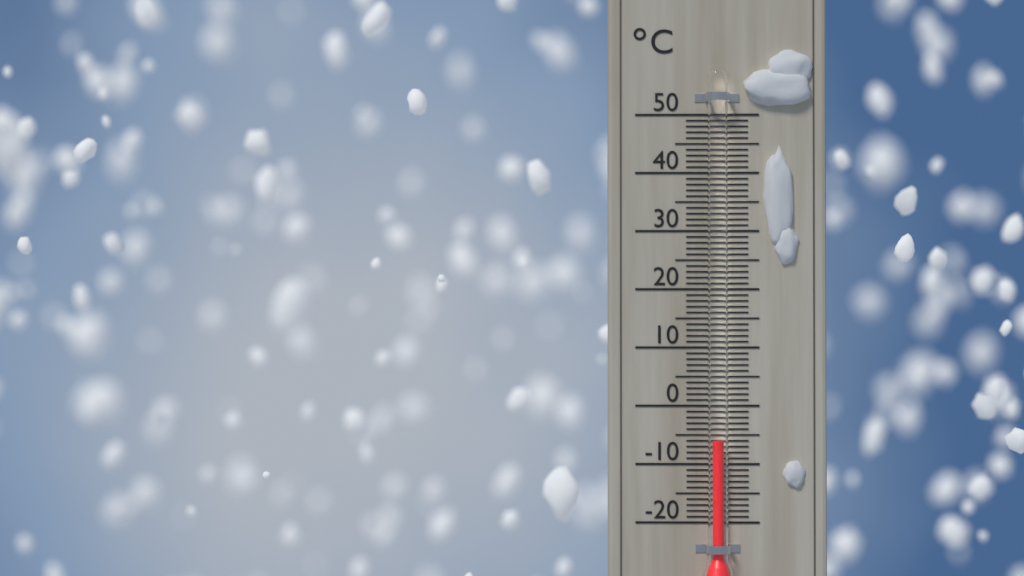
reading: -6 °C
